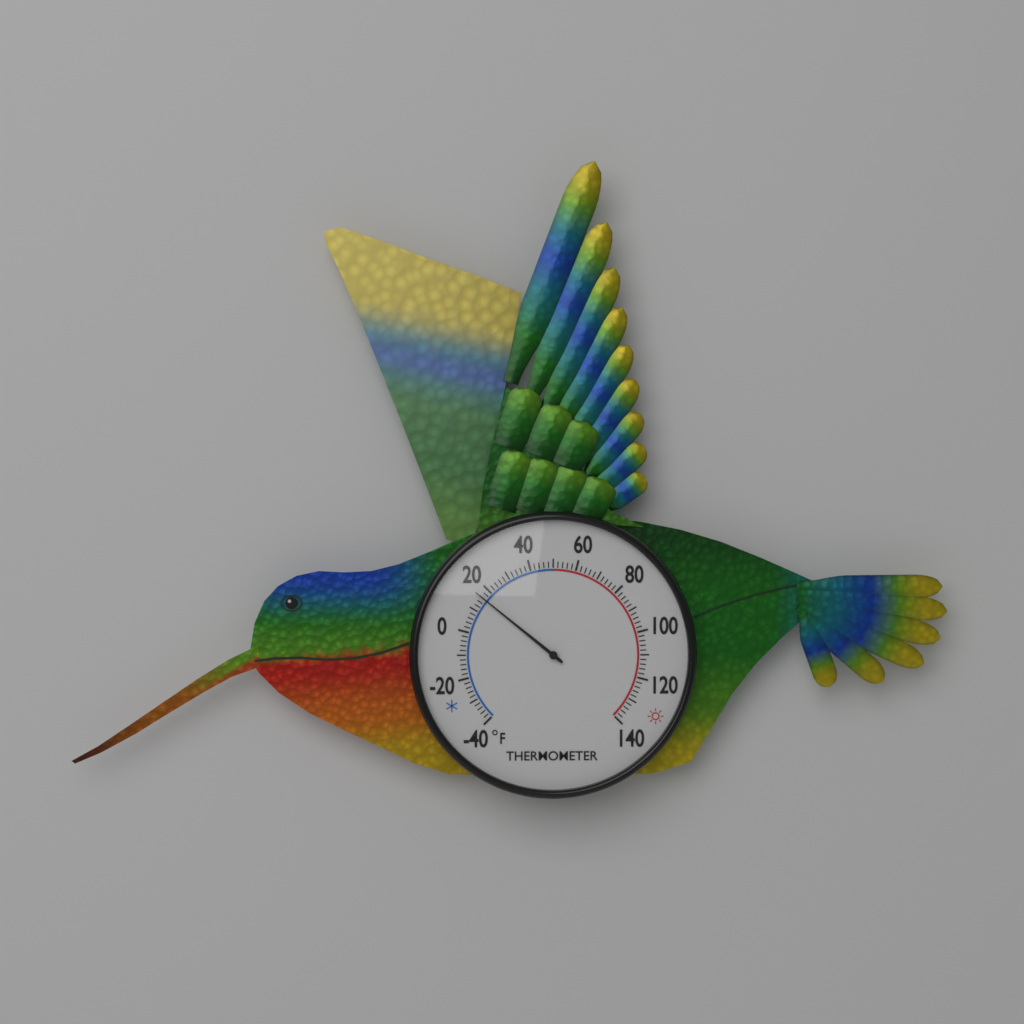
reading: 16 °F
